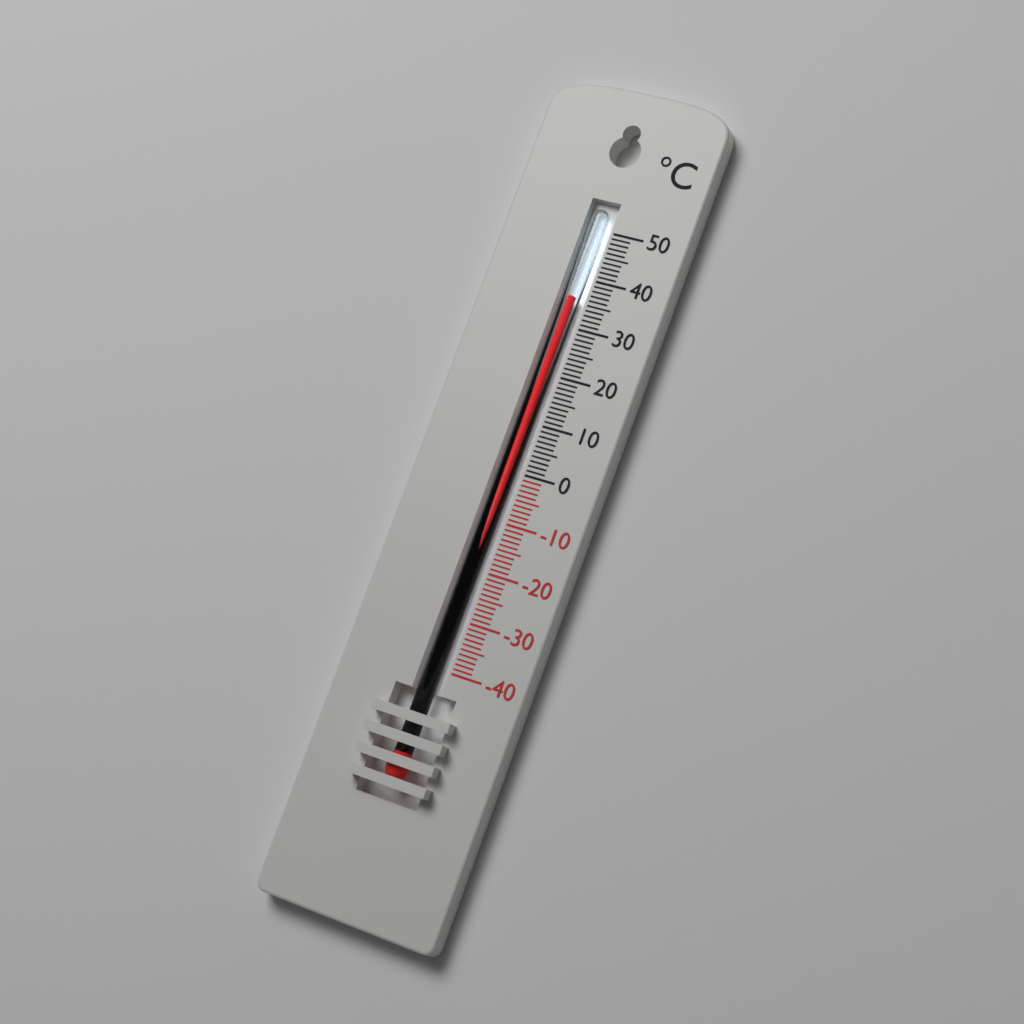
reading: 36 °C
